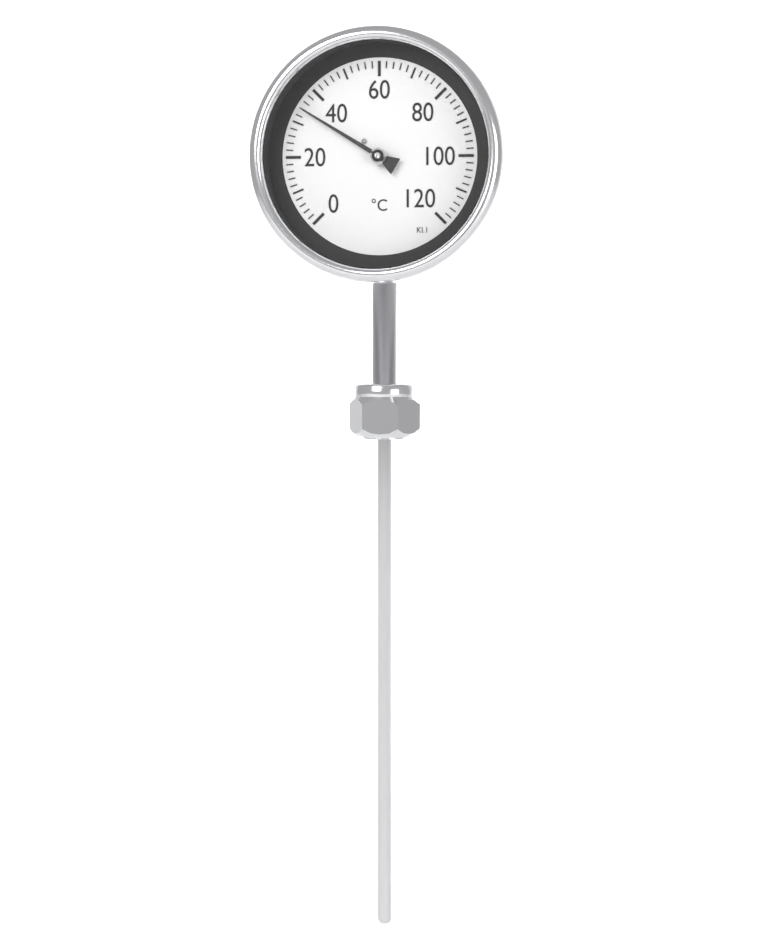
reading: 34 °C
